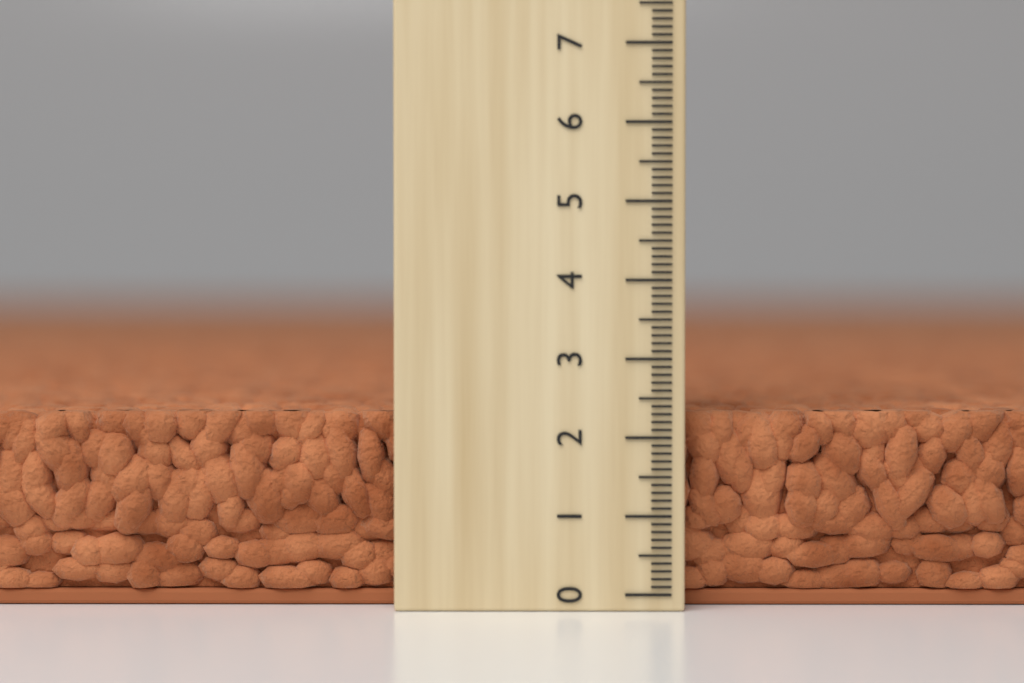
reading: 2.3 (no unit)
